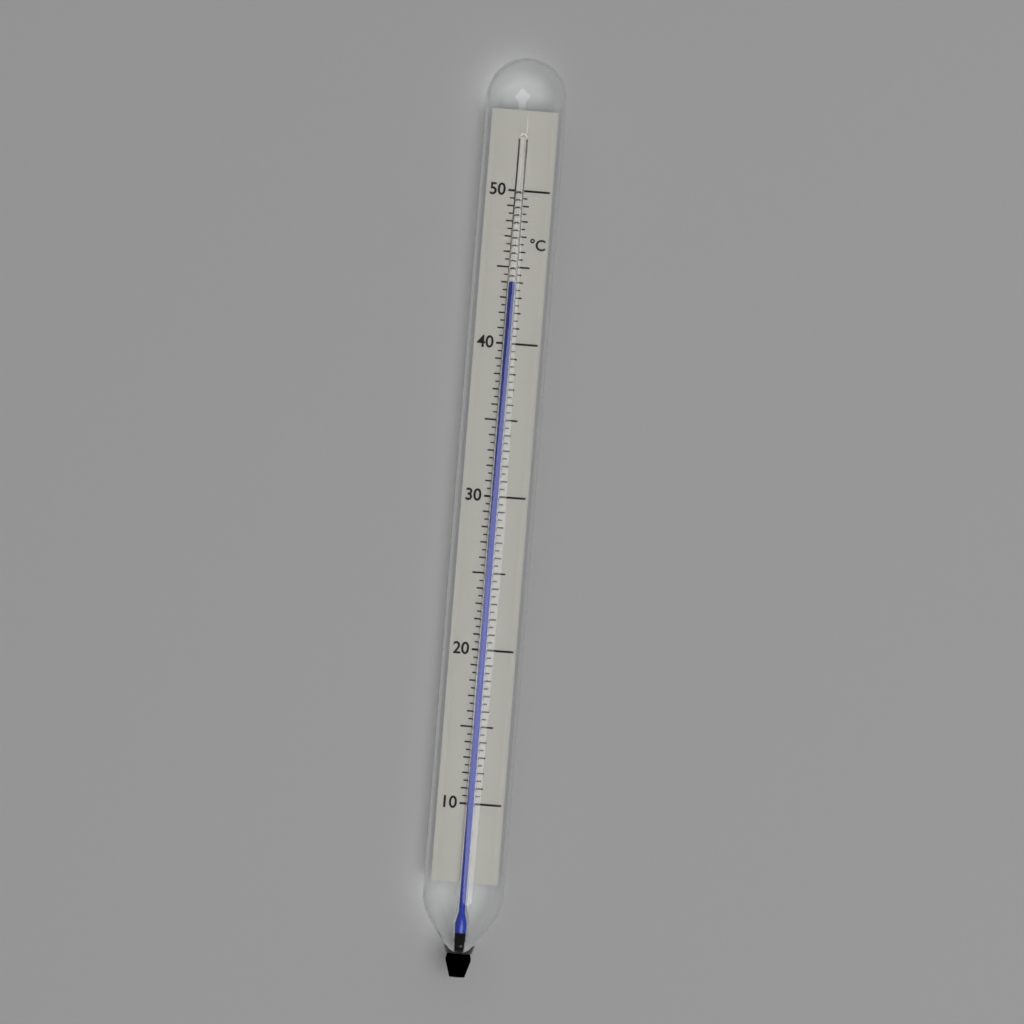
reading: 44.0 °C
